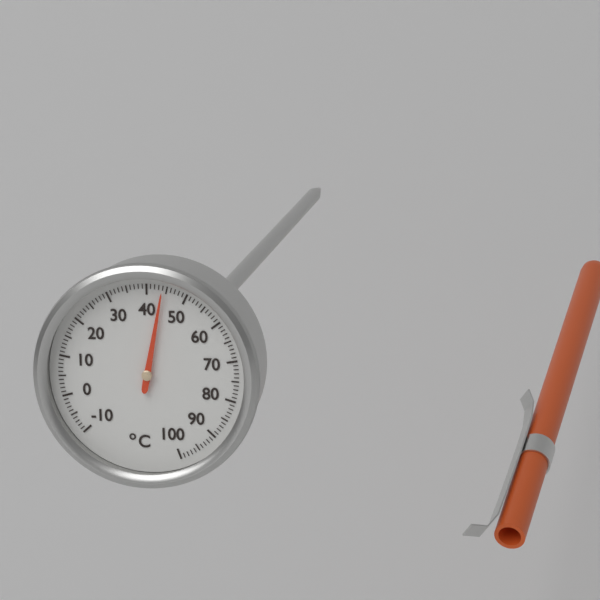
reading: 44 °C
